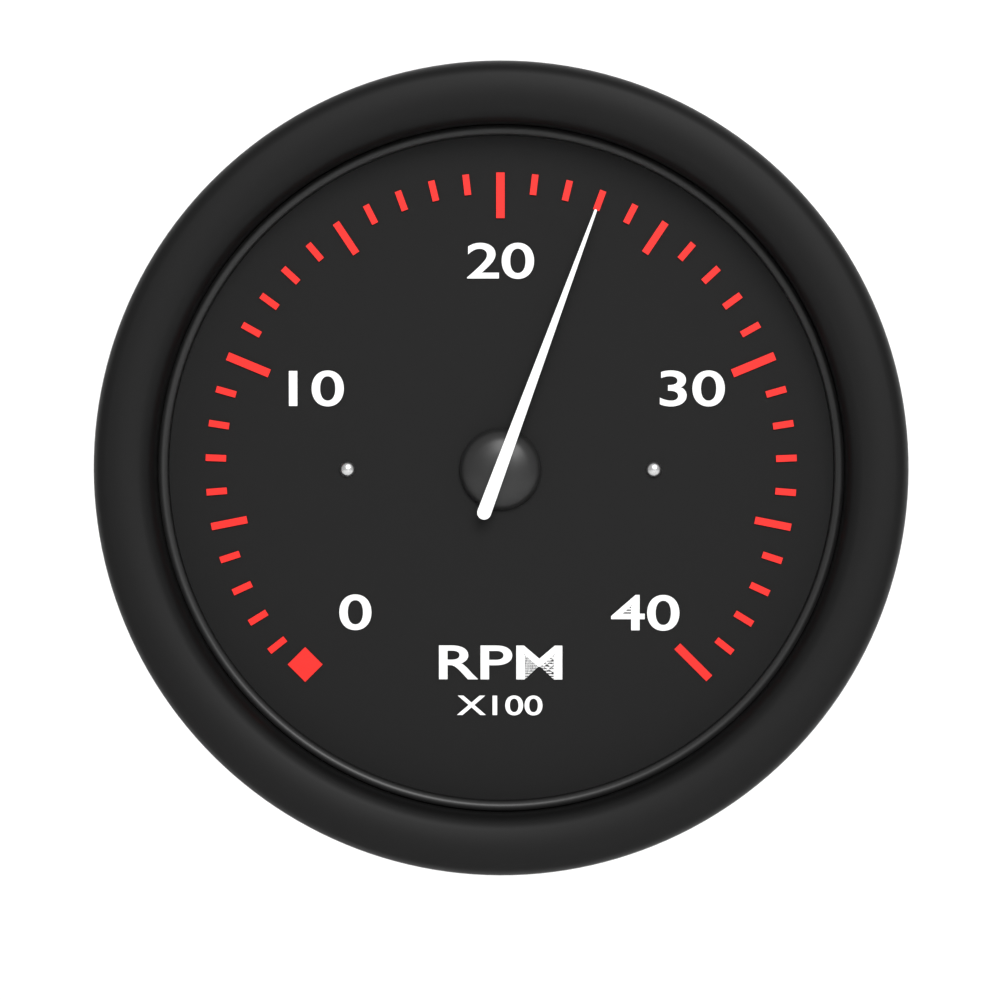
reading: 23 RPM x100
